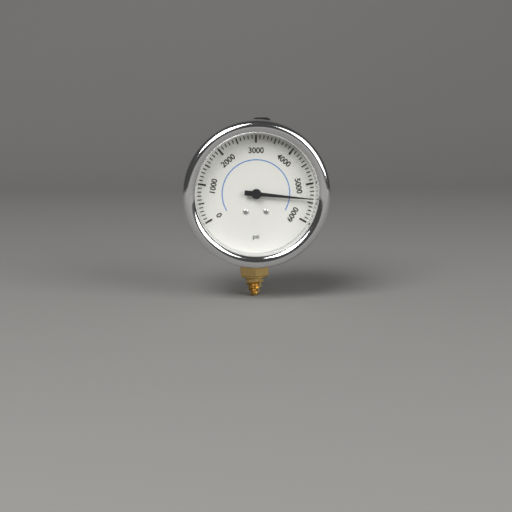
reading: 5400 psi
